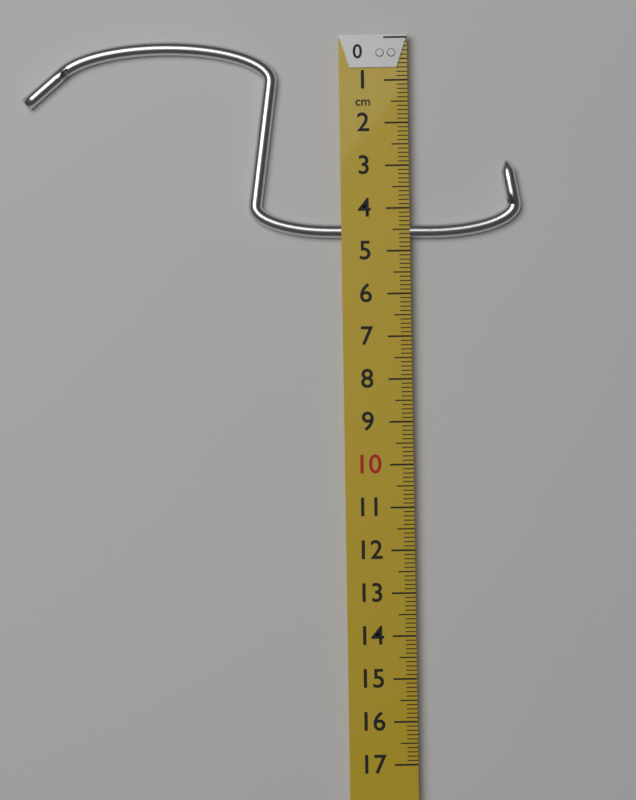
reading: 4.7 cm
